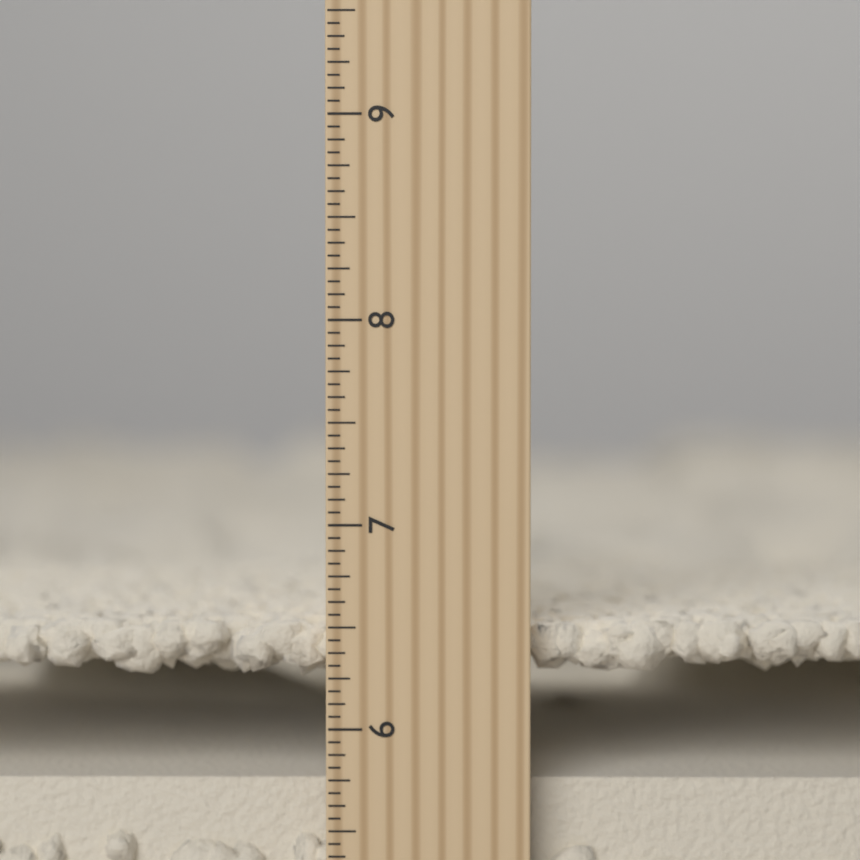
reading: 6.5000 inch
